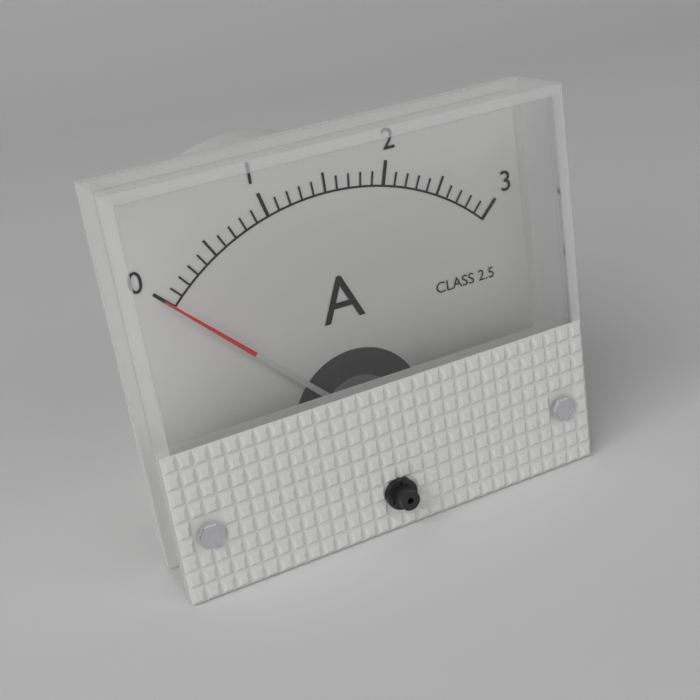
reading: 0.0 A
